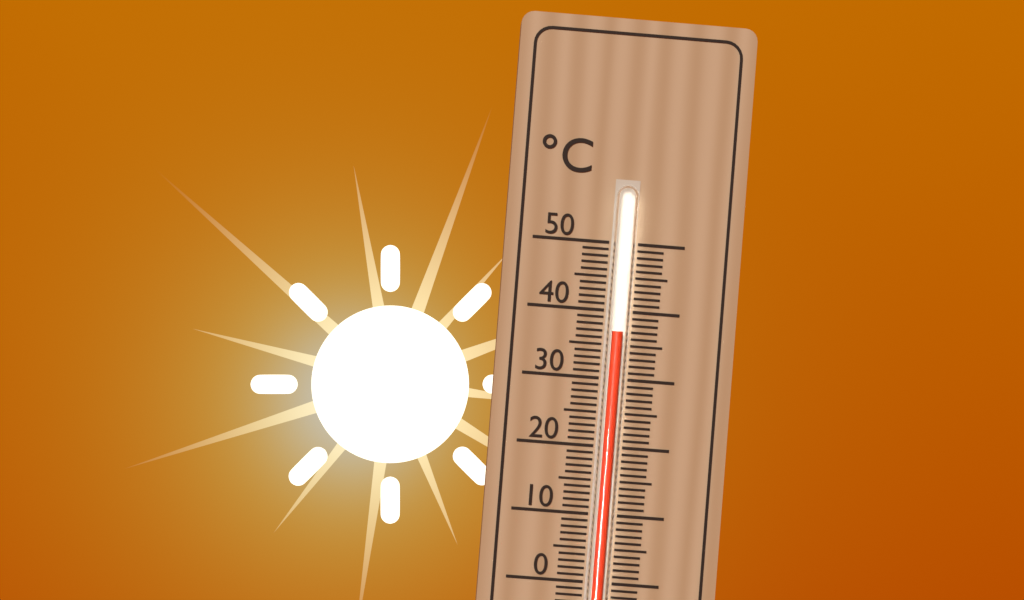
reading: 37 °C
